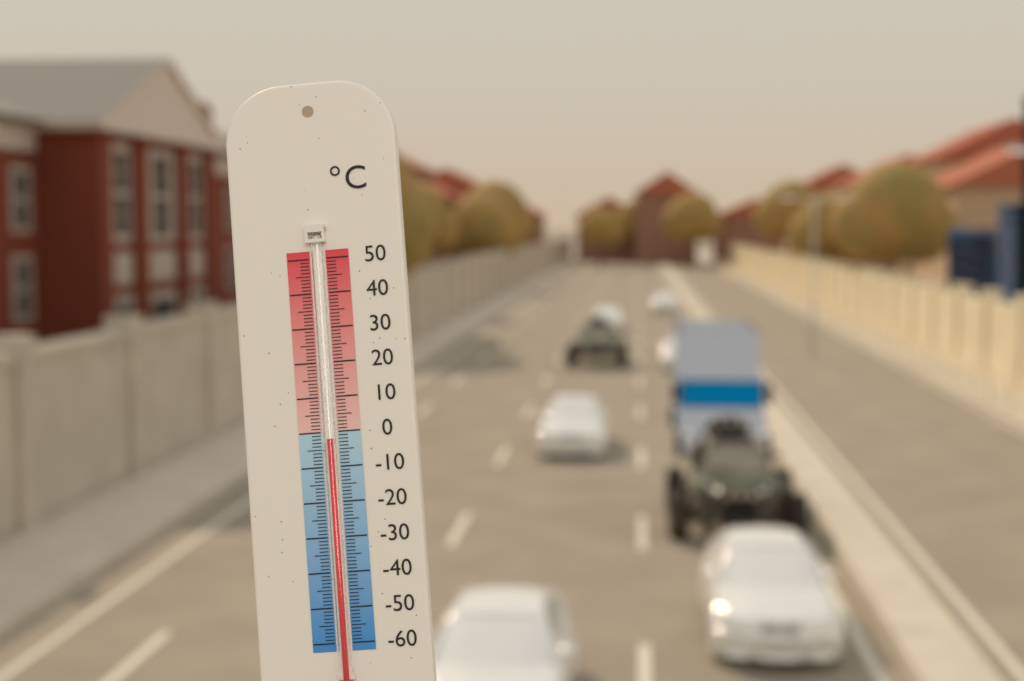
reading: -2 °C
